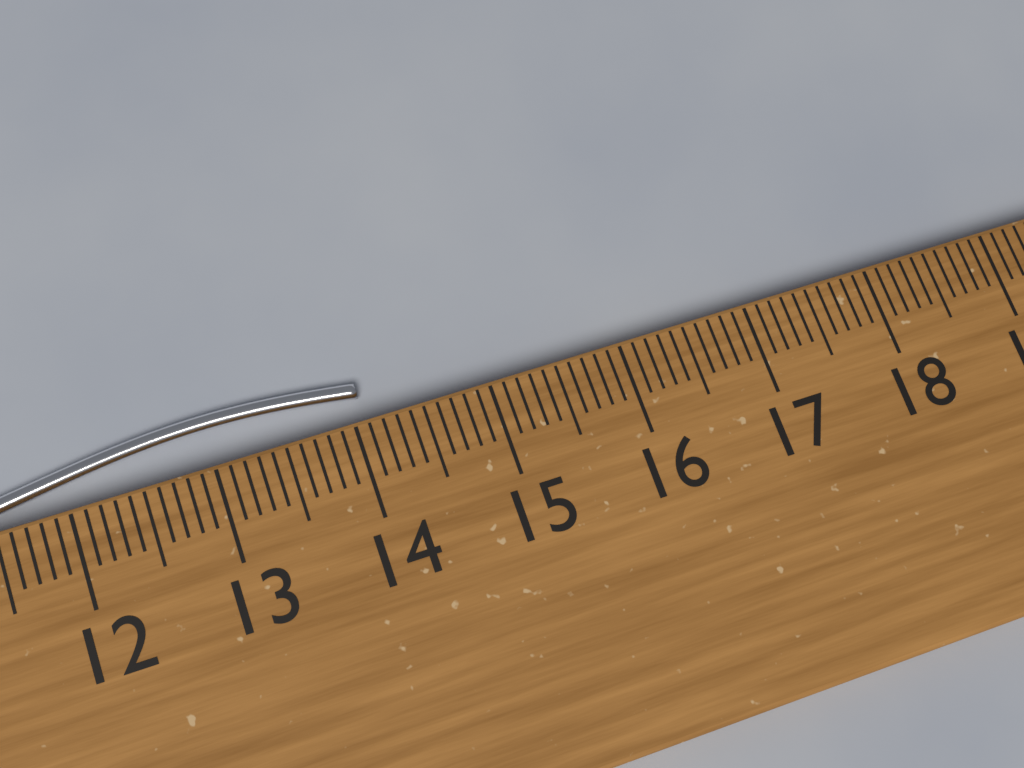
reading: 14.1 cm
